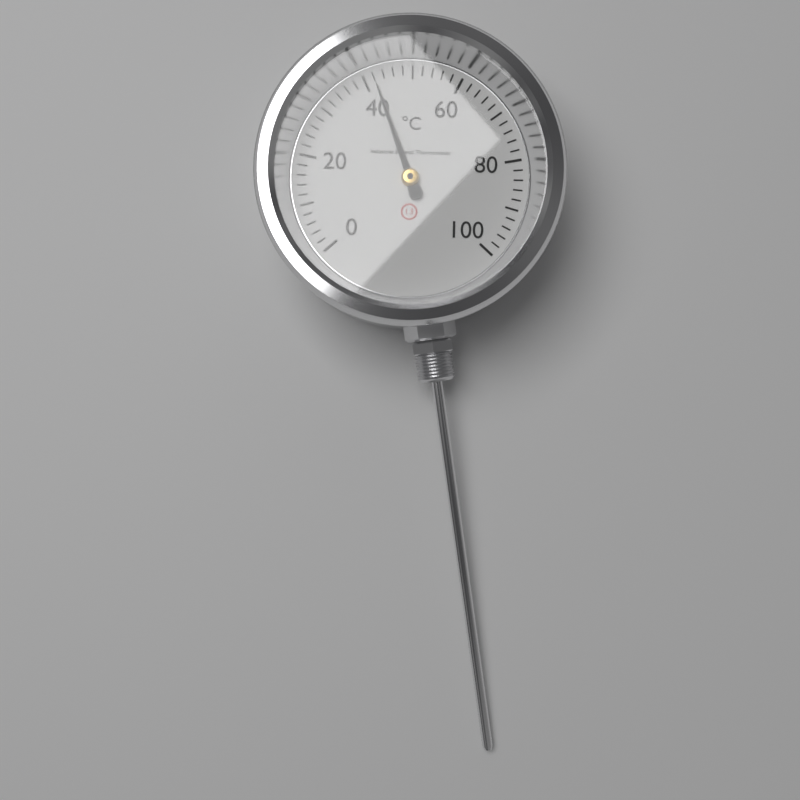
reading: 42 °C
